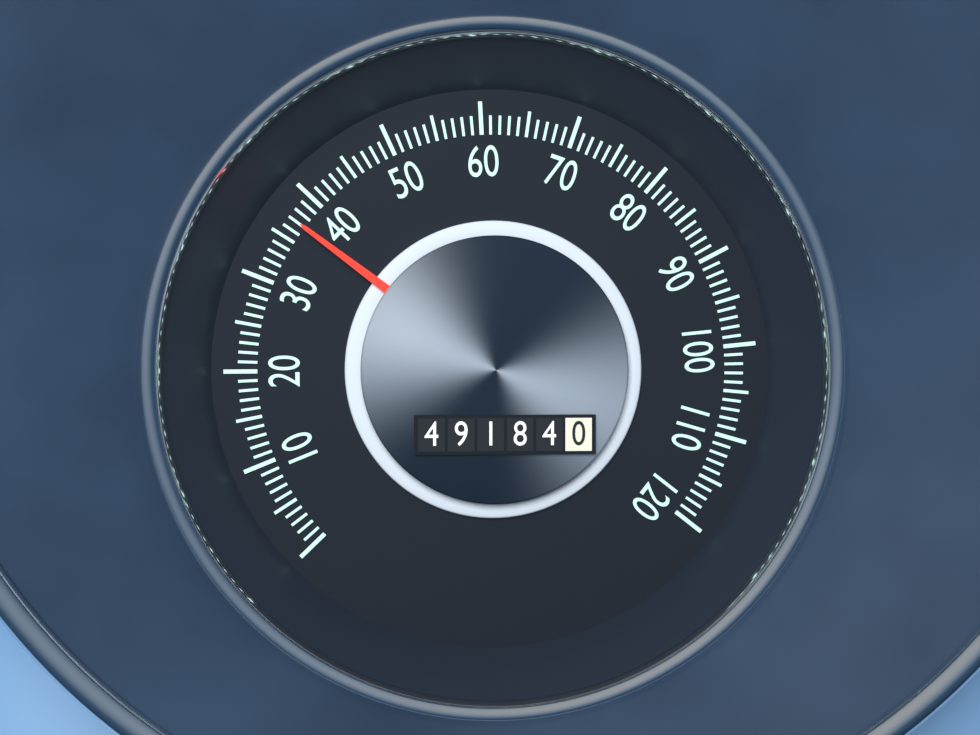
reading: 37 (no unit)
